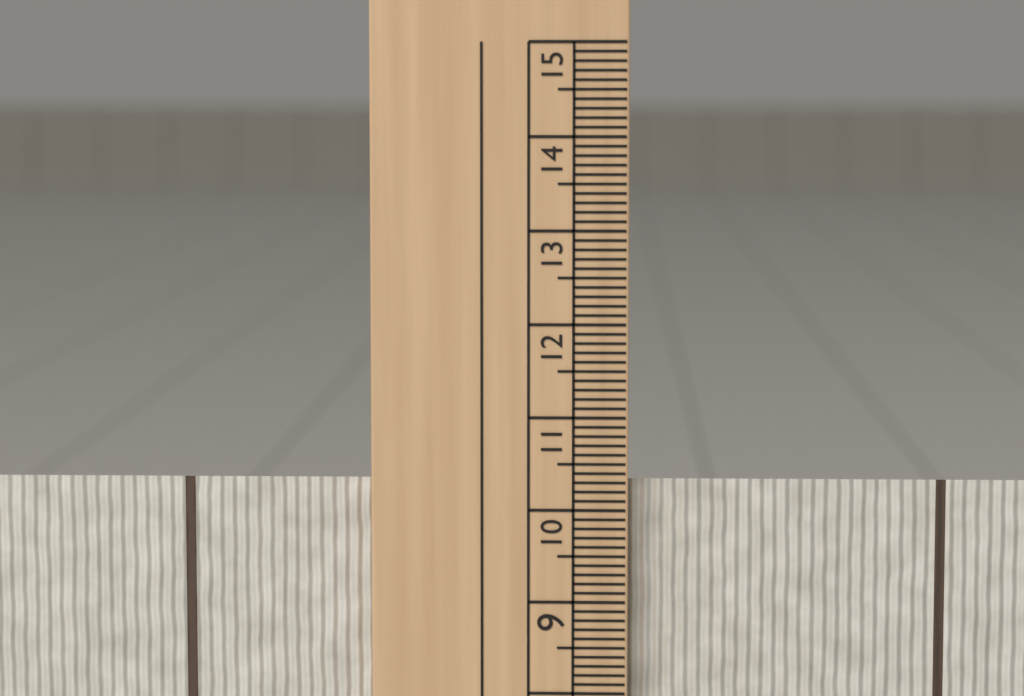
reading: 10.3 cm
